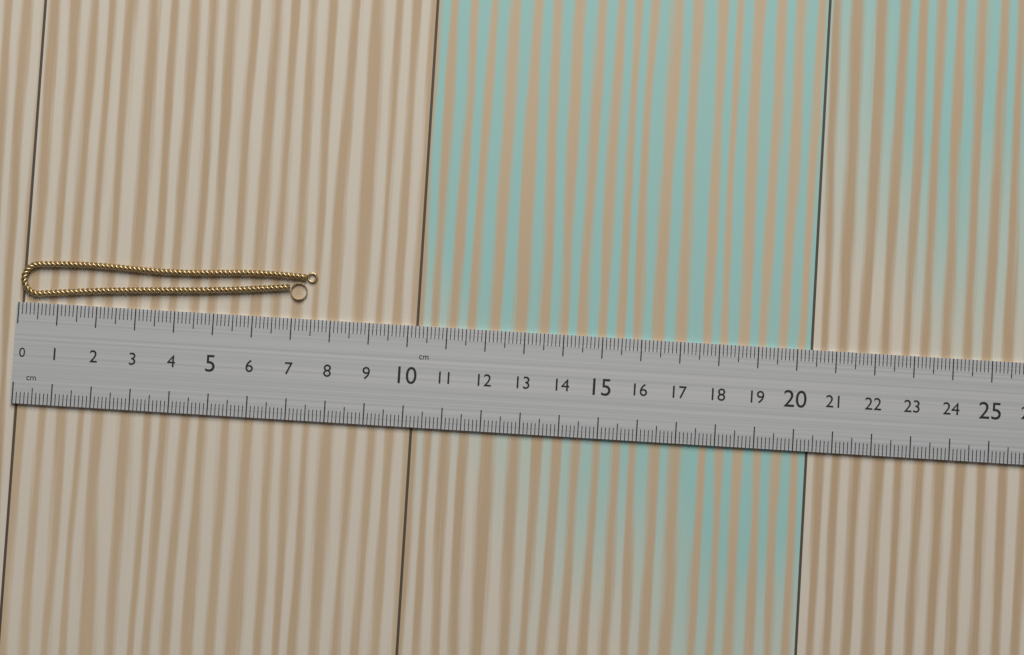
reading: 7.6 cm
